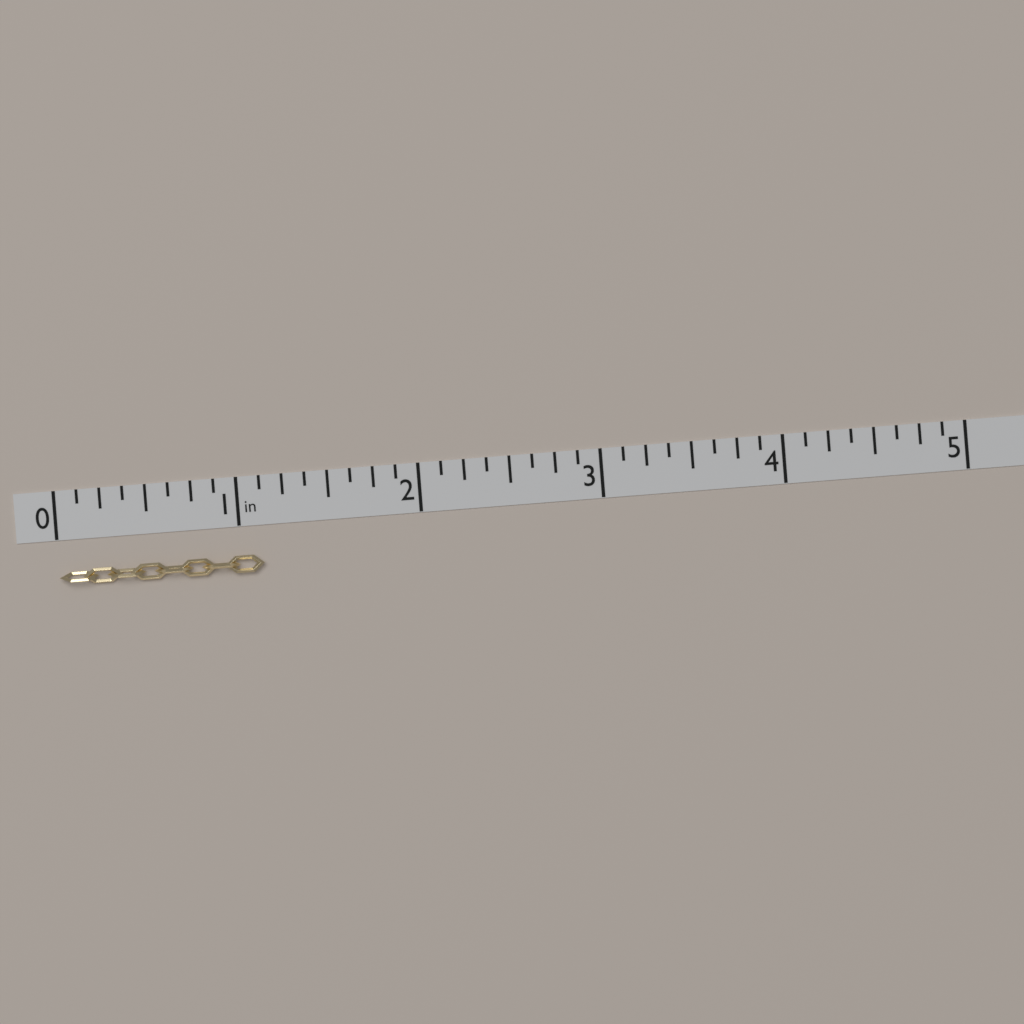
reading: 1.125 in
